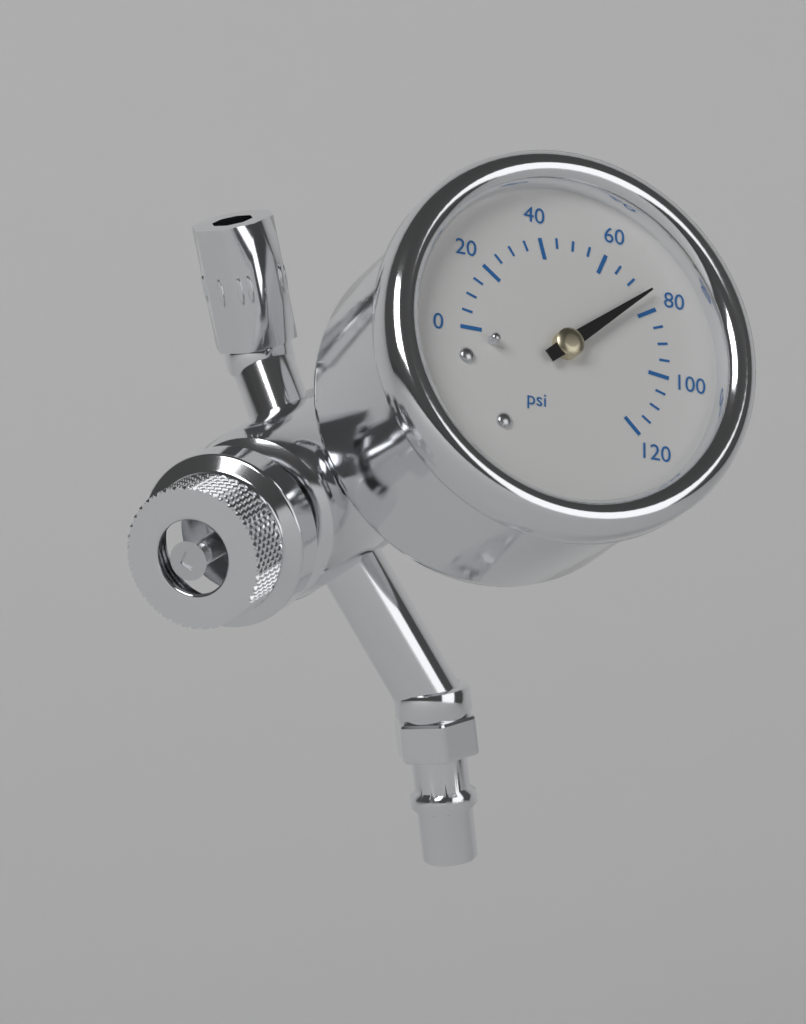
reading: 75 psi
